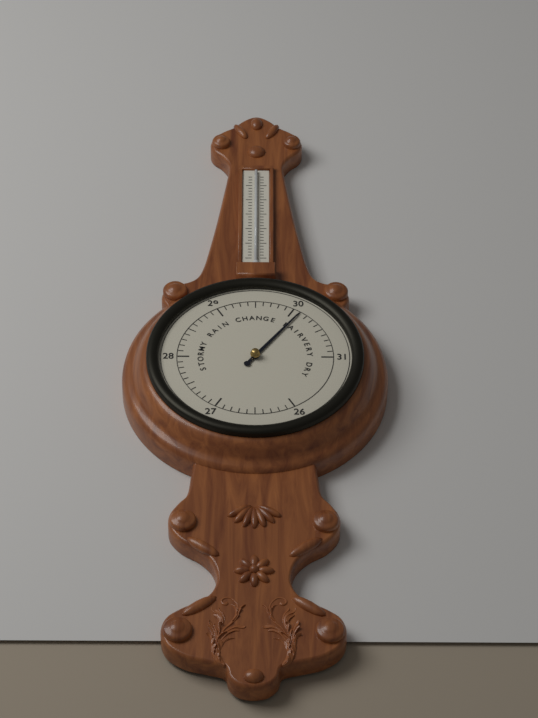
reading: 30.1 (no unit)
